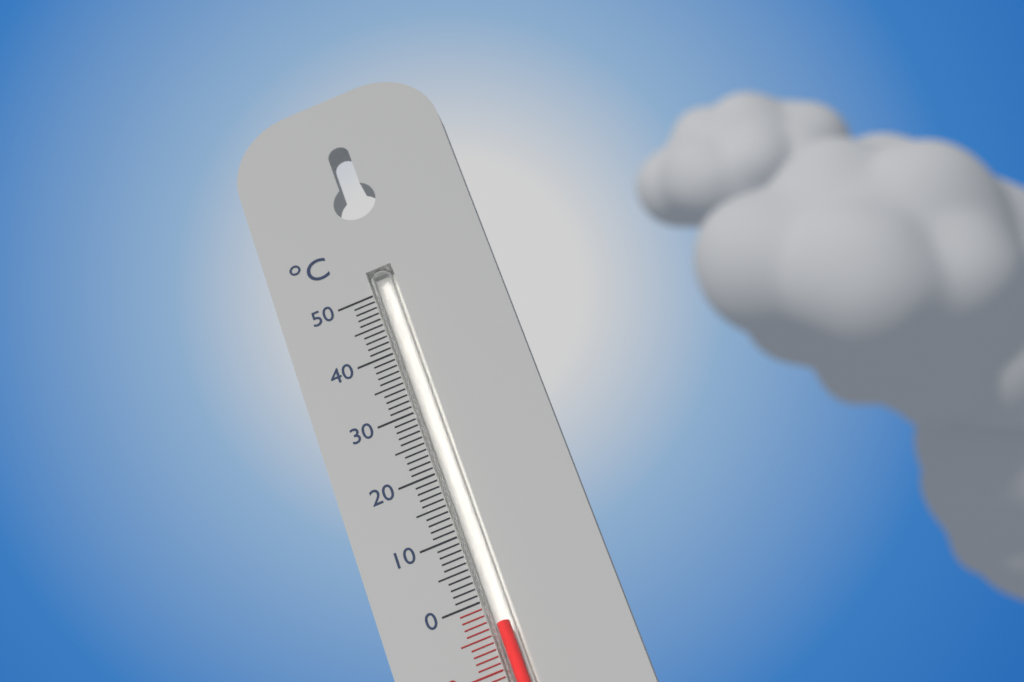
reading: -4 °C
